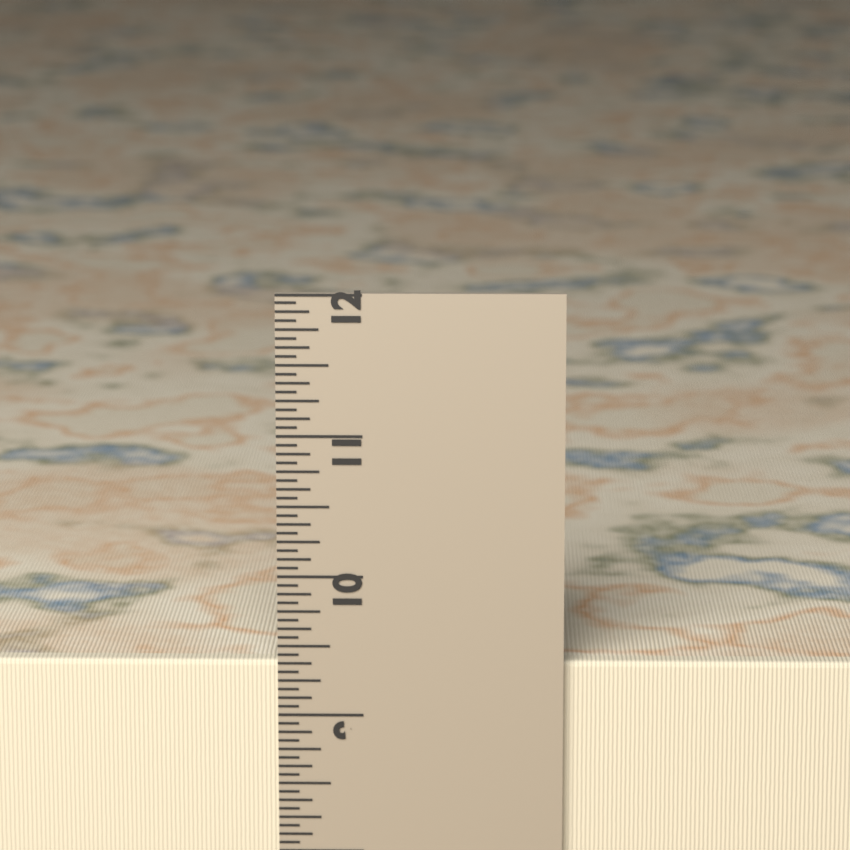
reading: 9.3750 in
